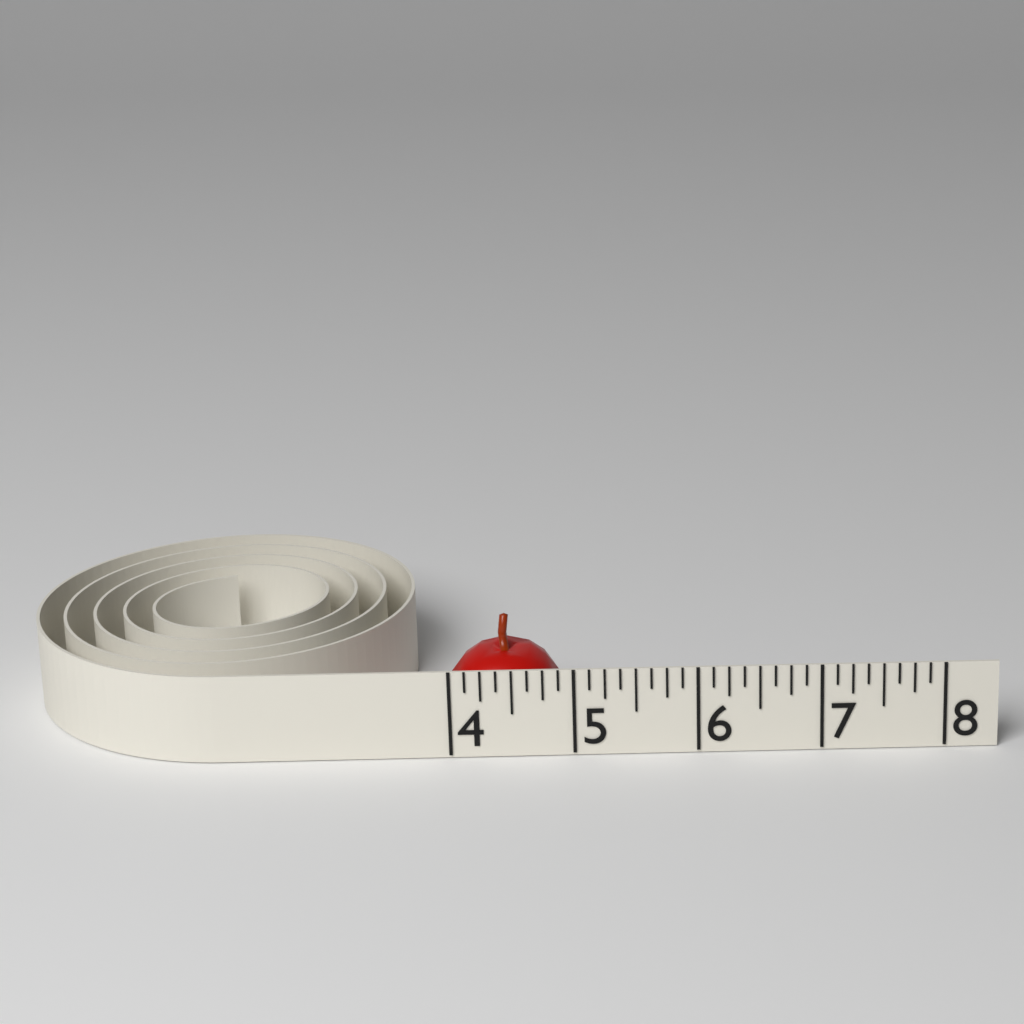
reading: 4.875 (no unit)
